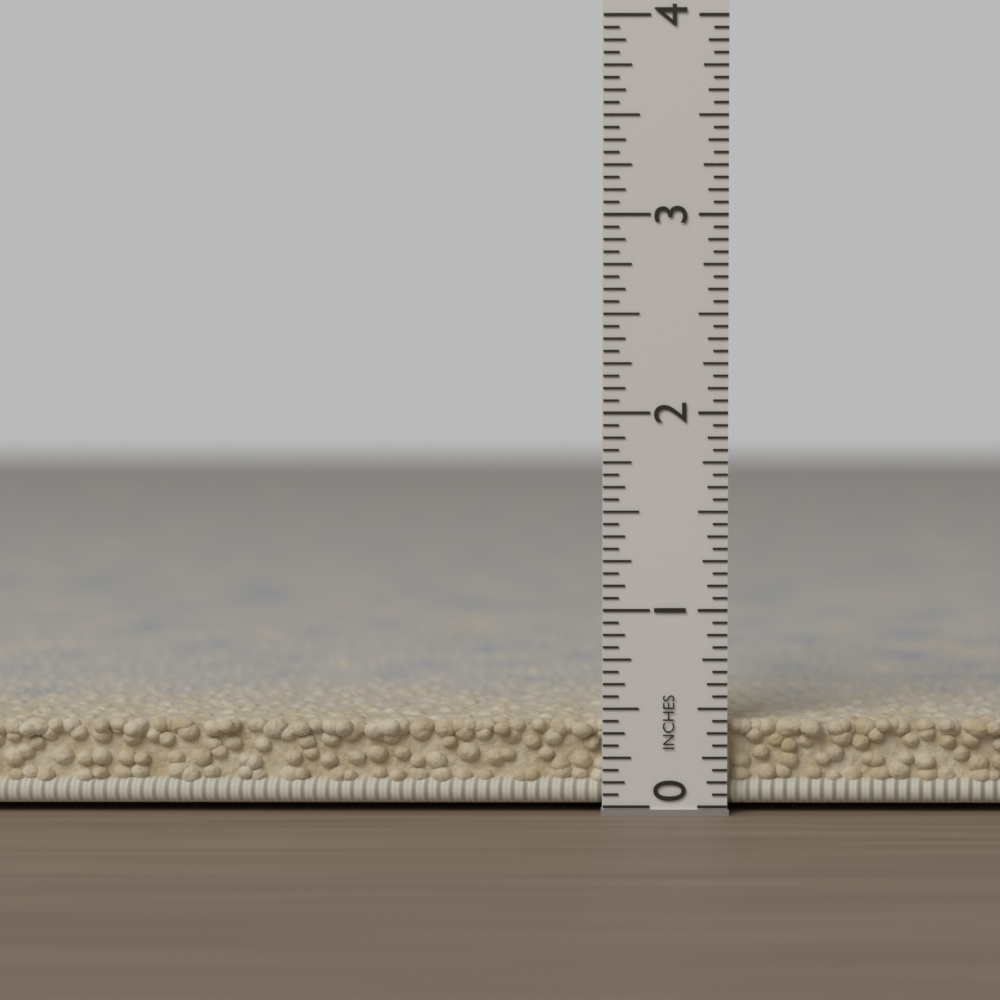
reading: 0.4375 in
